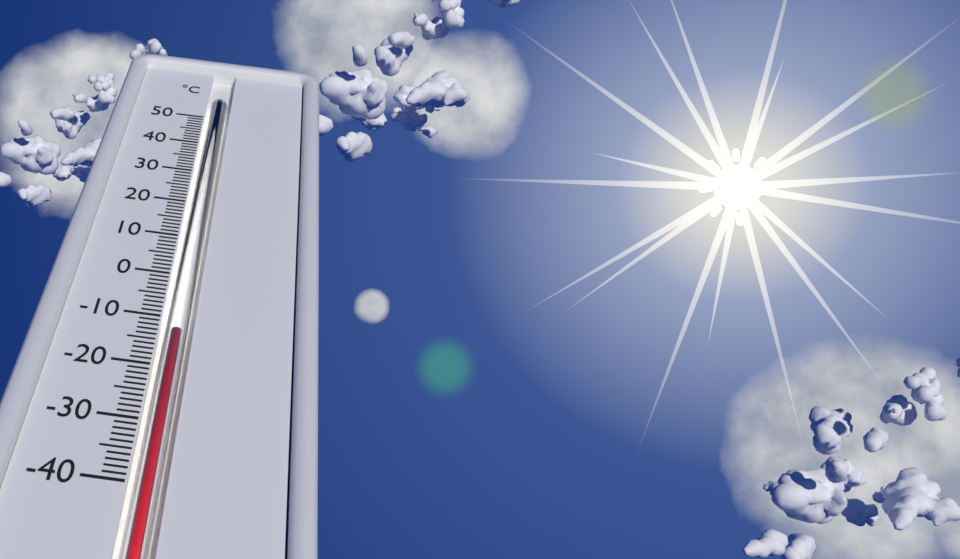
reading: -13 °C
